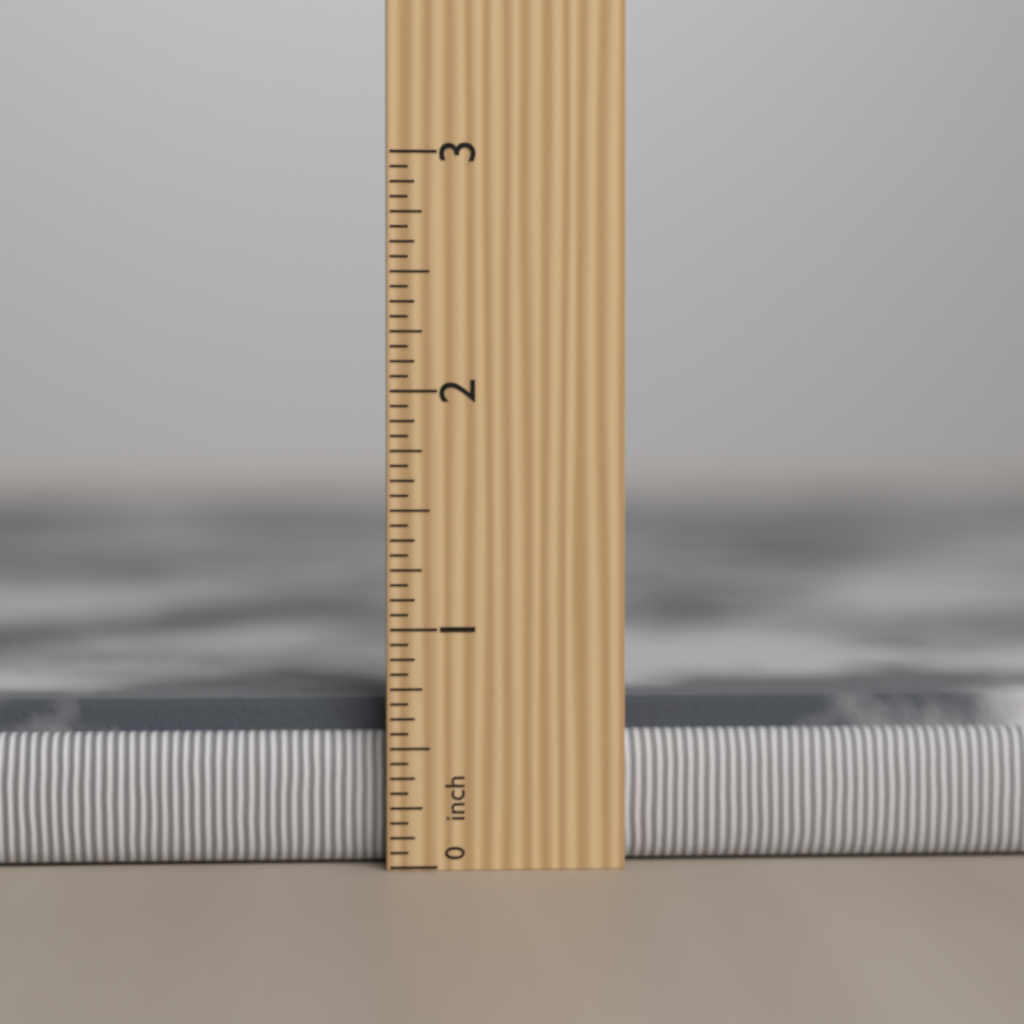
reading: 0.6875 in
